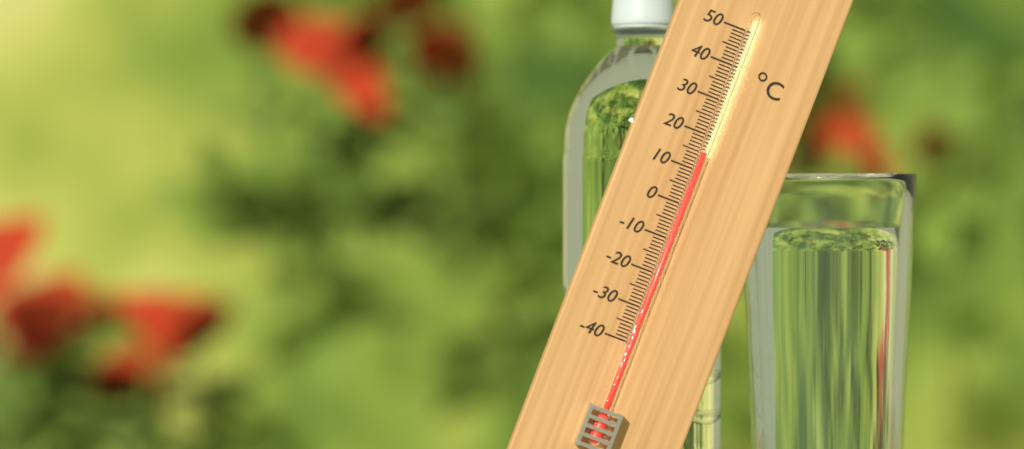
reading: 15 °C
